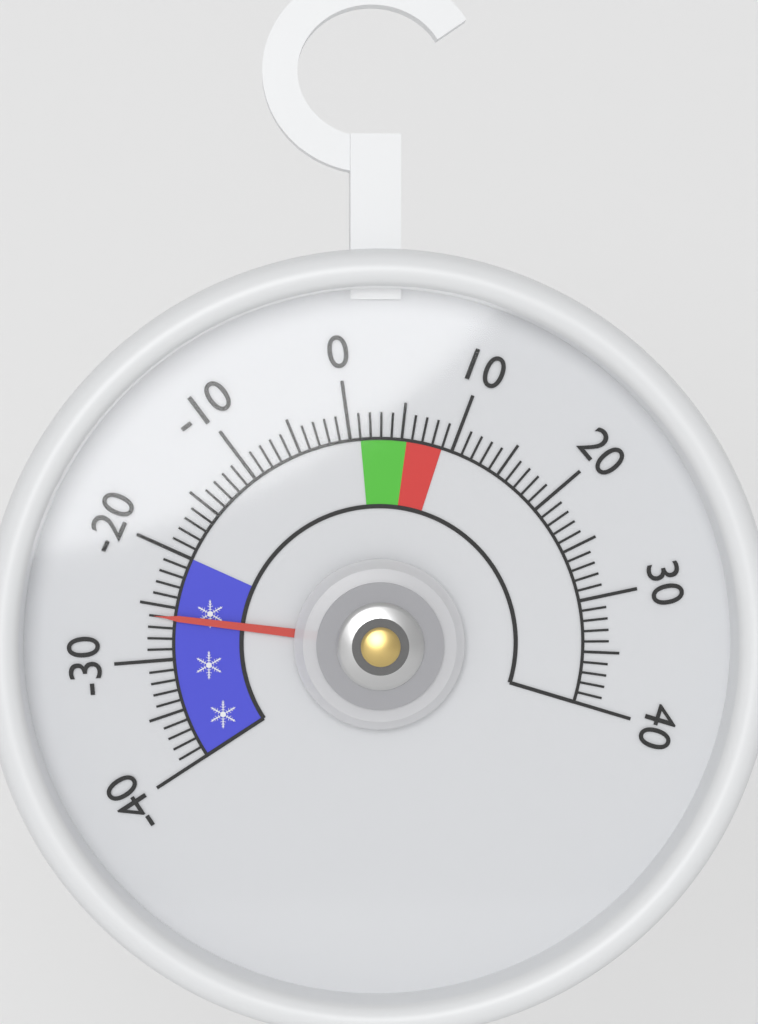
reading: -26 (no unit)
